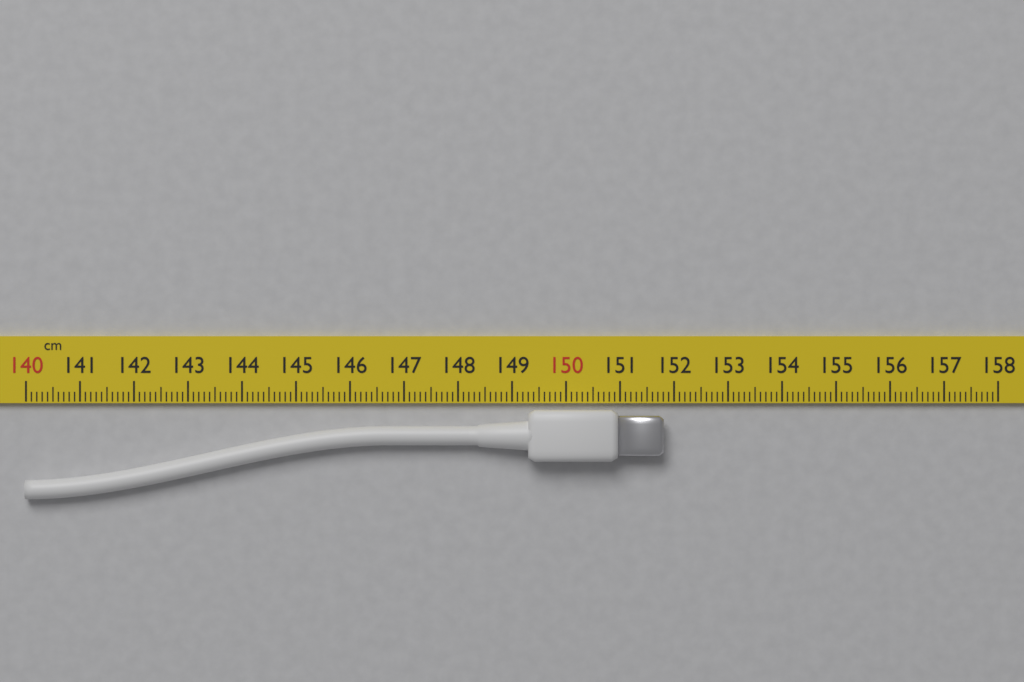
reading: 151.8 cm
